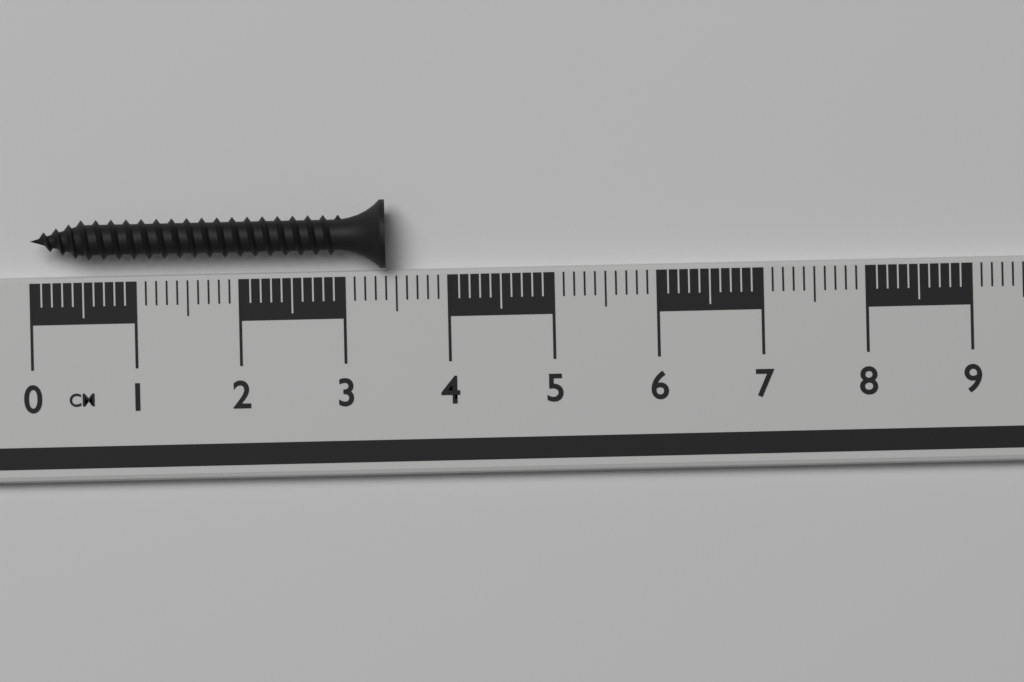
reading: 3.4 cm
